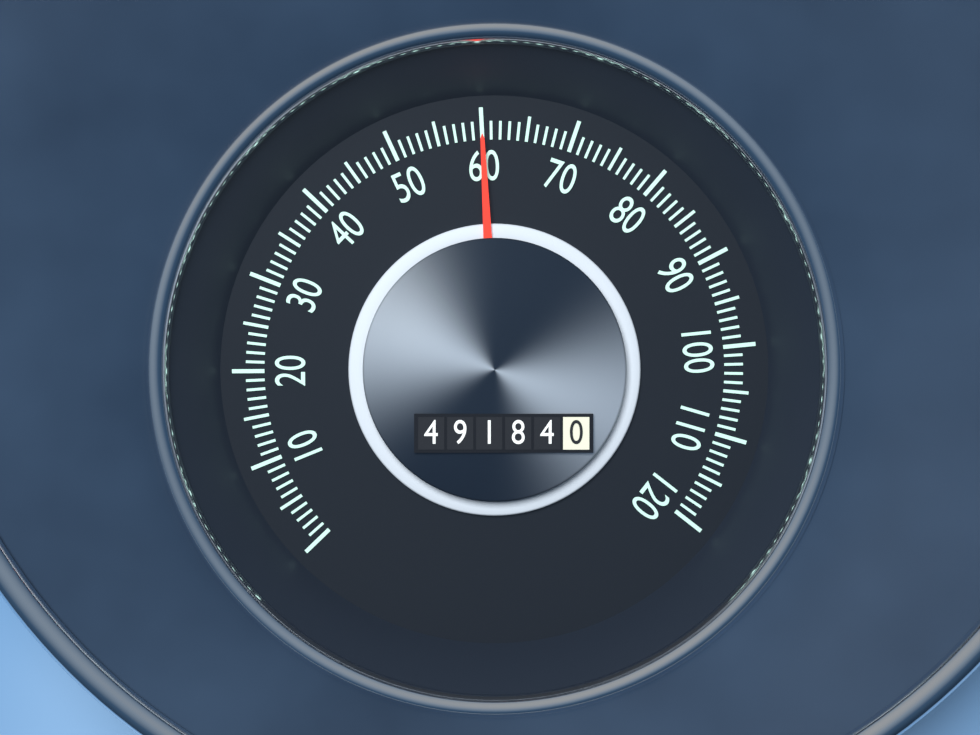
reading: 60 (no unit)
